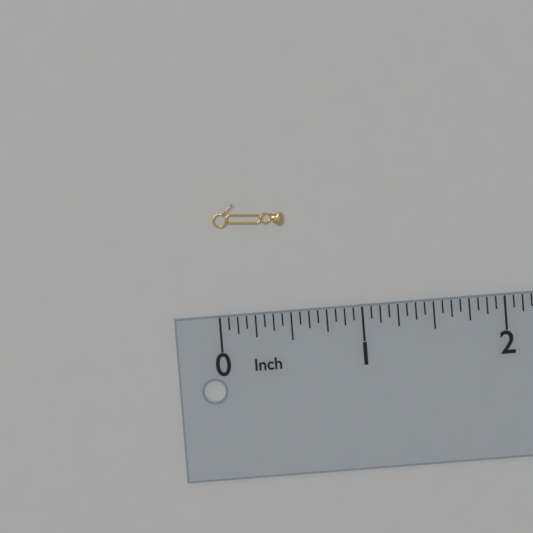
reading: 0.5000 in
